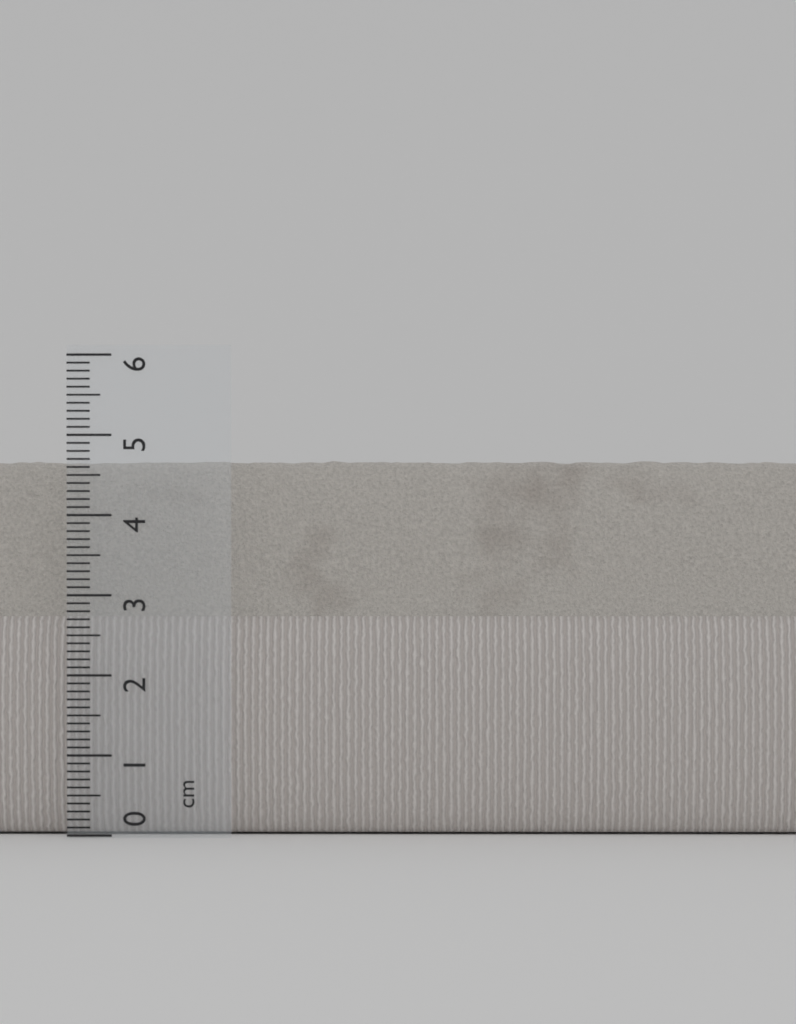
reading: 4.7 cm
